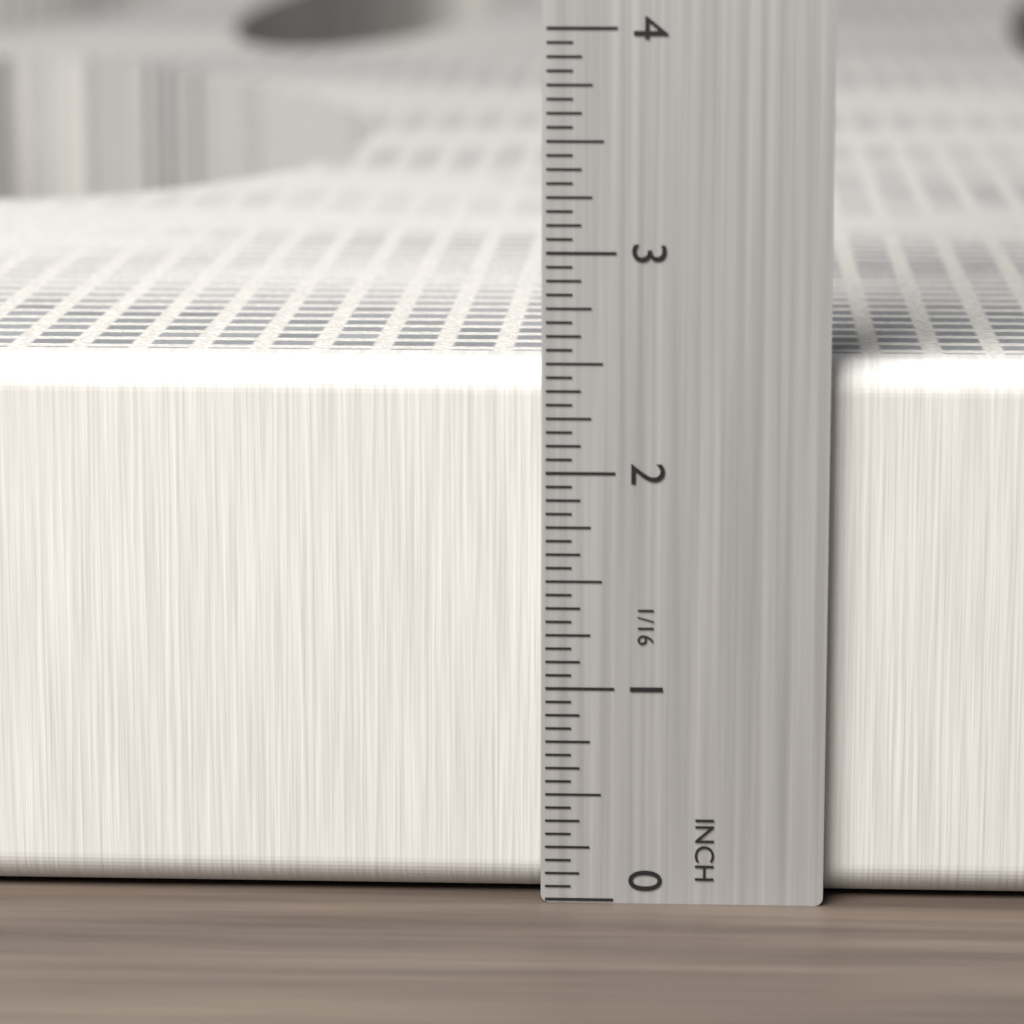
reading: 2.5000 in
